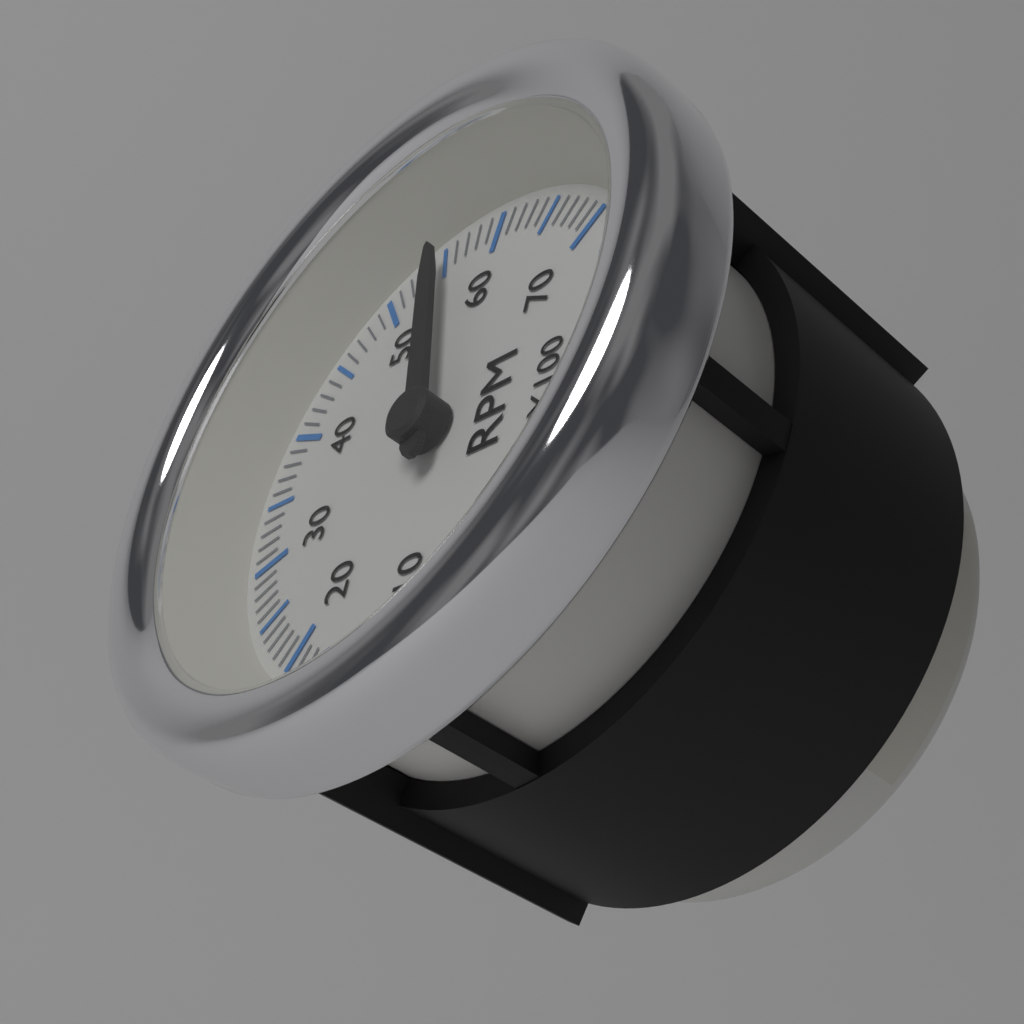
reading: 5500 RPM
